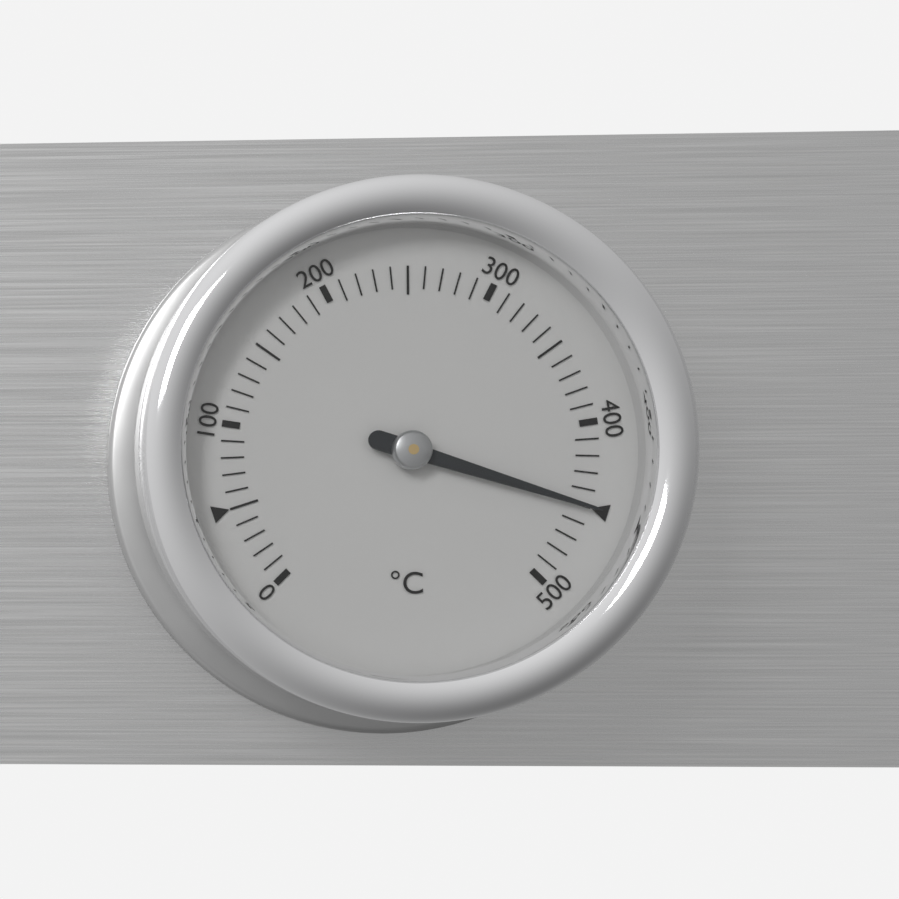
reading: 450 °C
